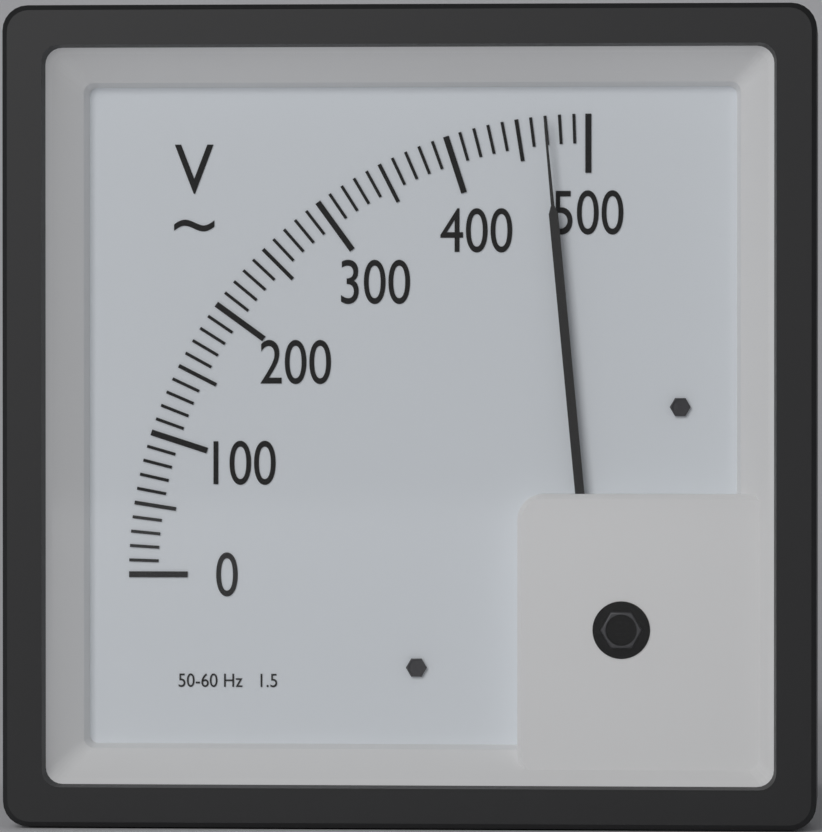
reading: 470 V
